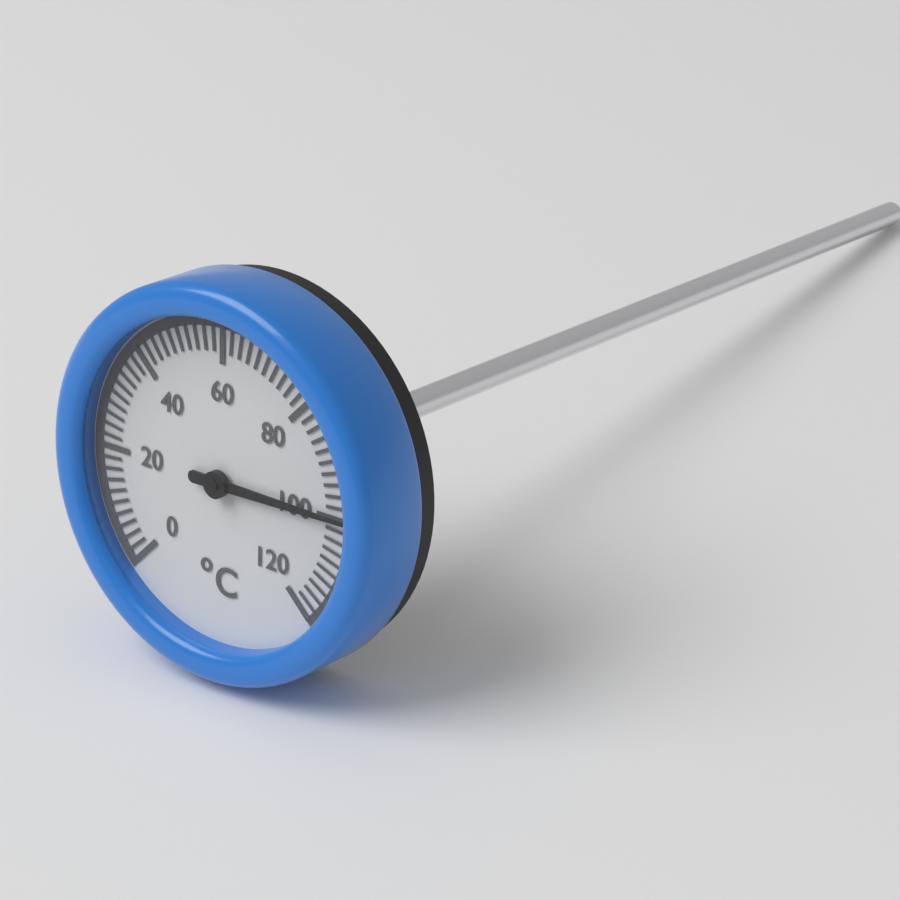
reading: 100 °C
